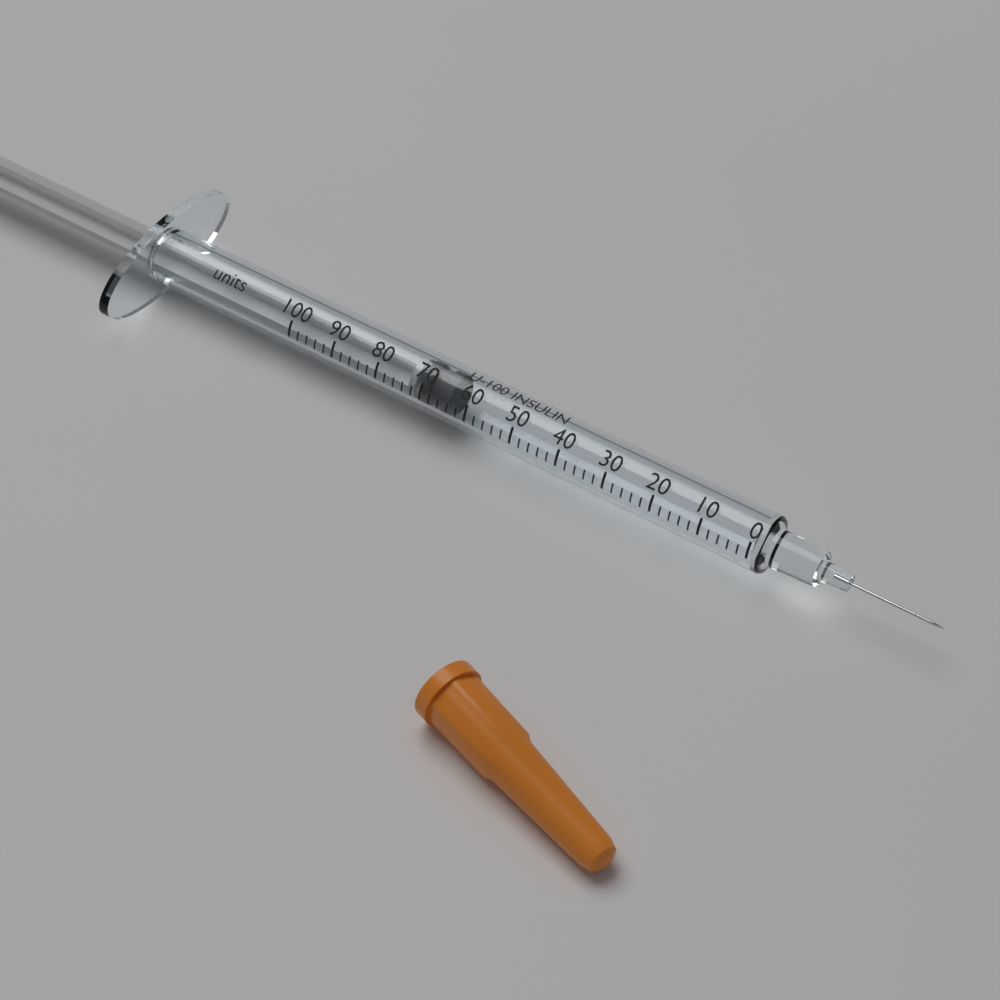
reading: 64 units
